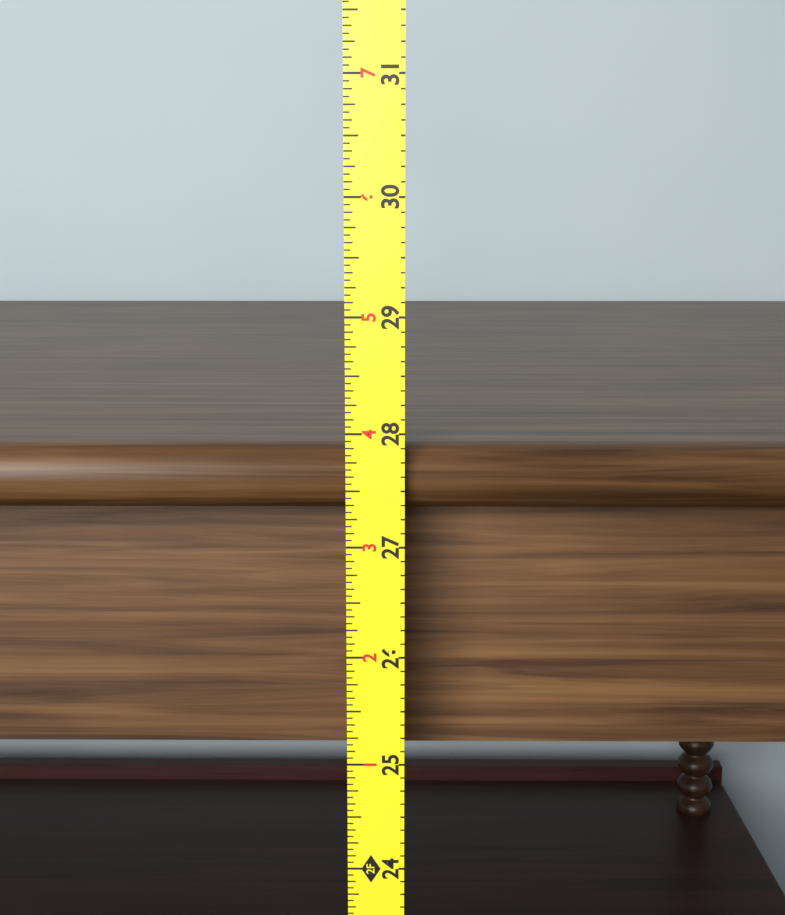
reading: 27.8750 in
